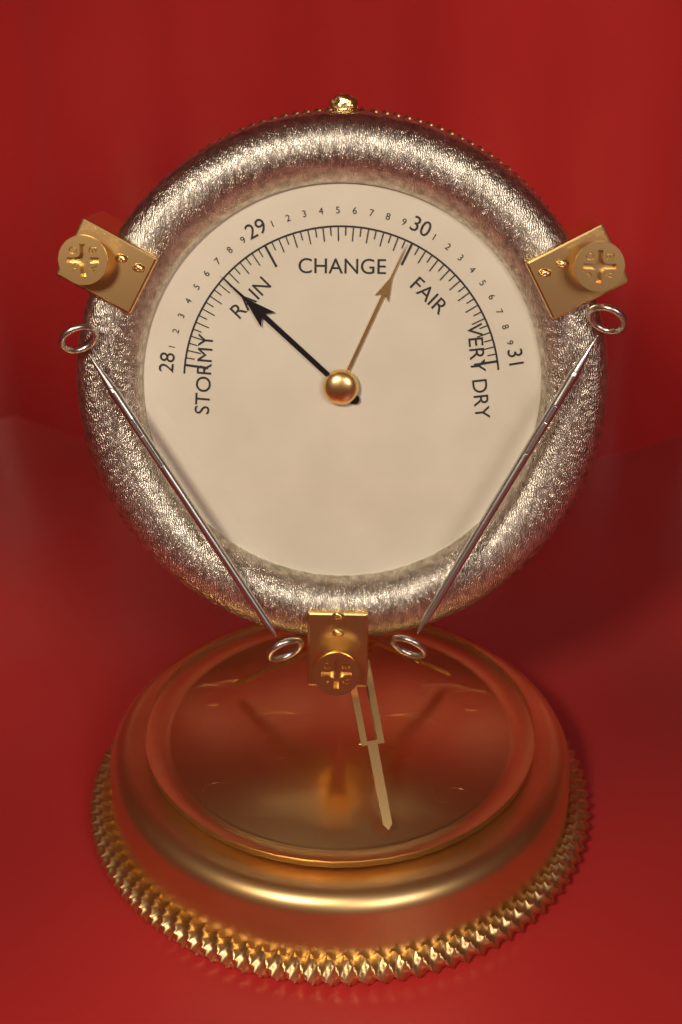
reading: 28.65 (no unit)
